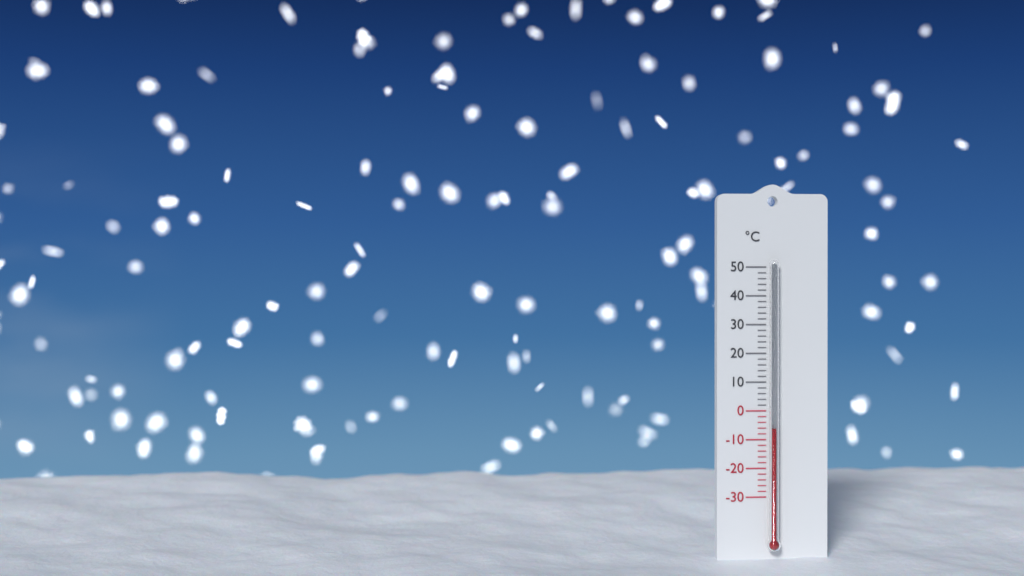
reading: -6 °C
